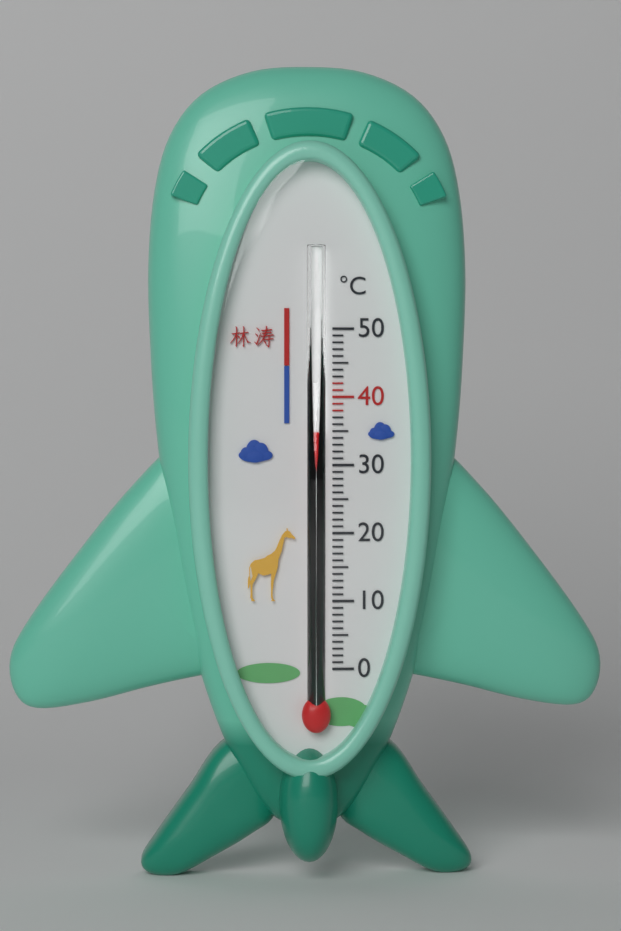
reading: 35 °C
